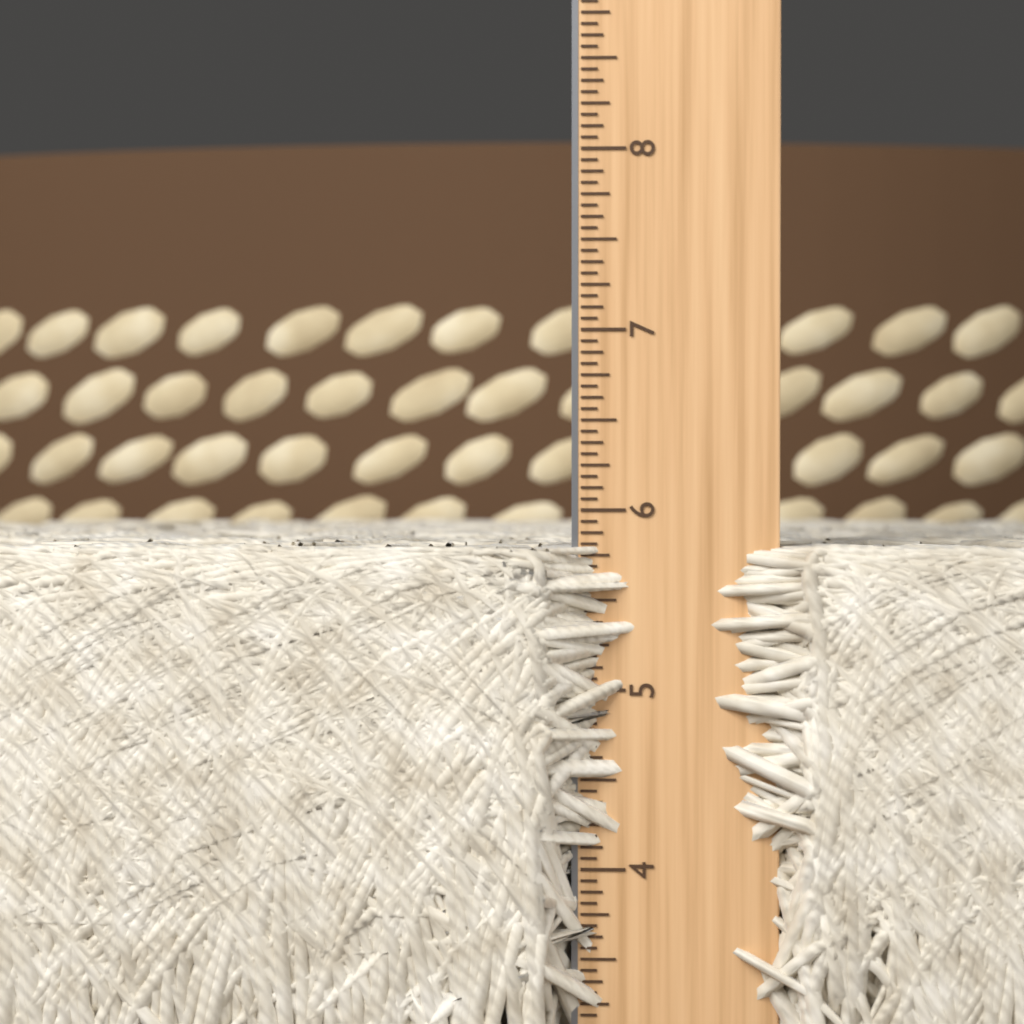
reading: 5.8125 in
